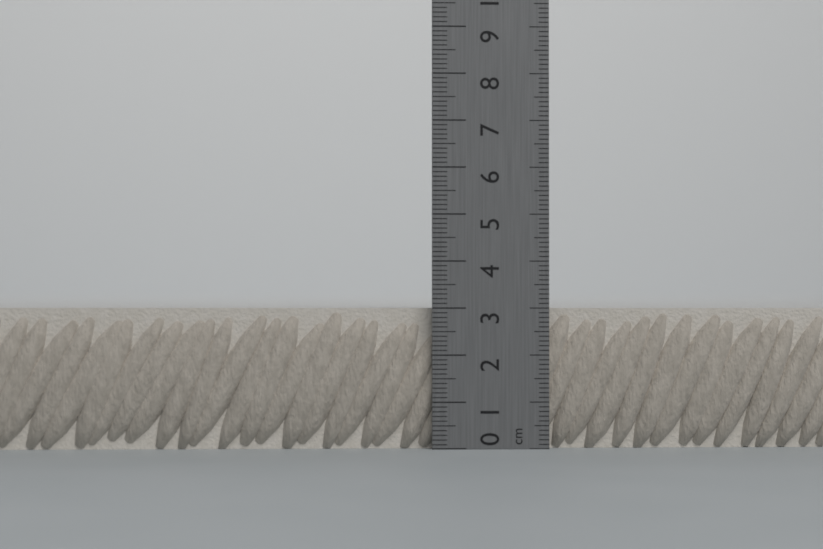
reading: 3.0 cm
